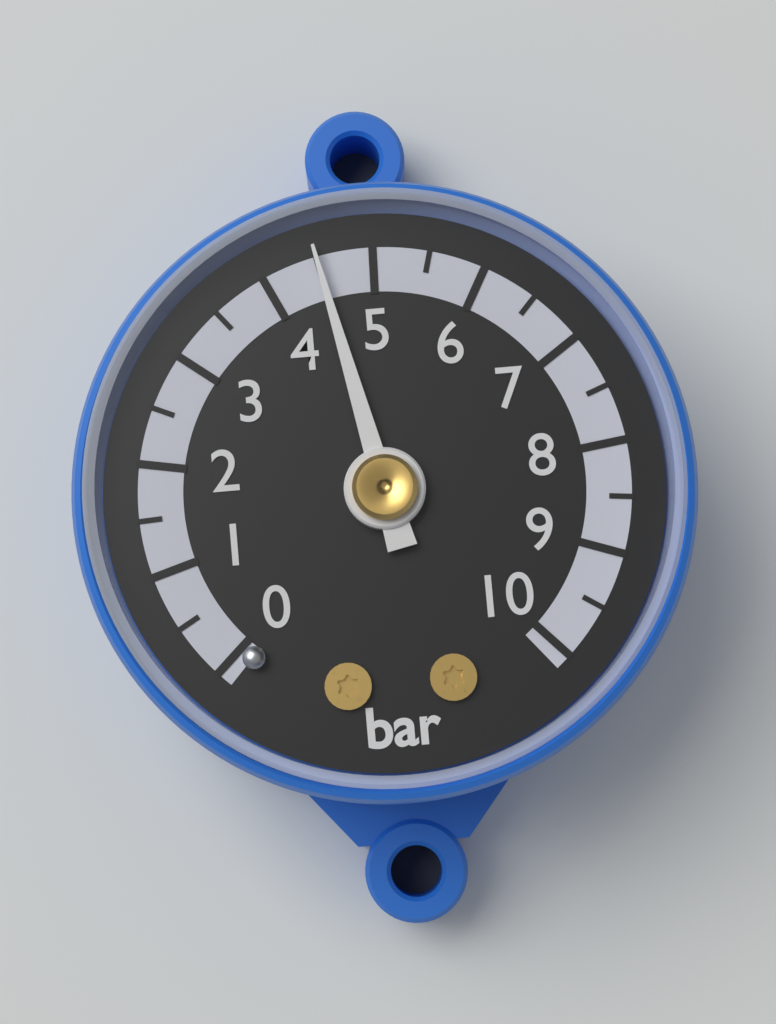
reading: 4.5 bar
